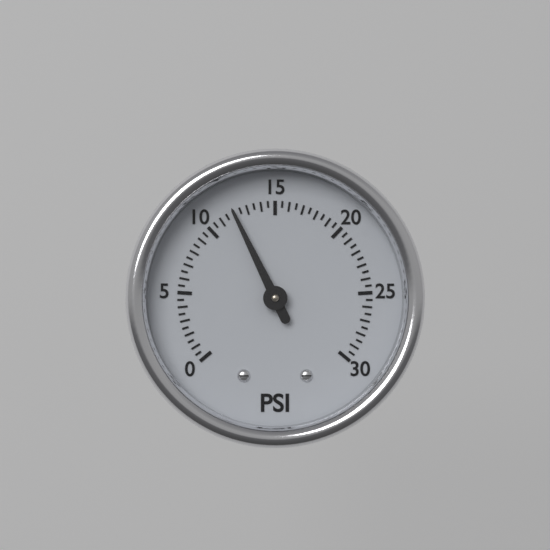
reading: 12.0 psi
